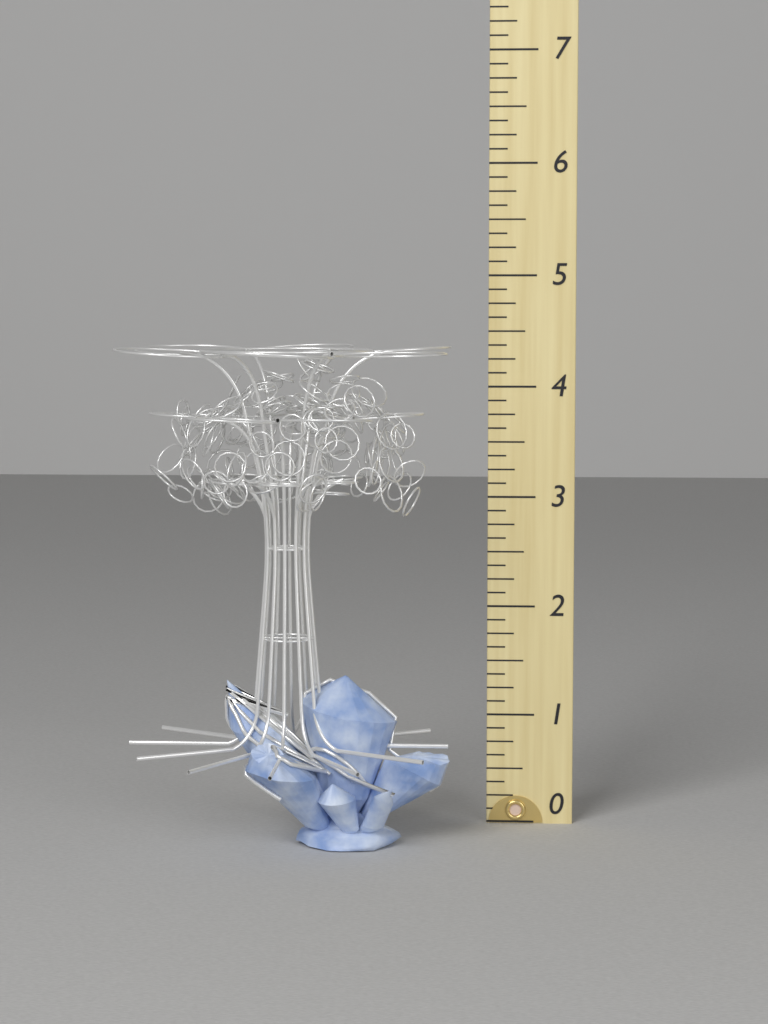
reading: 4.375 (no unit)
